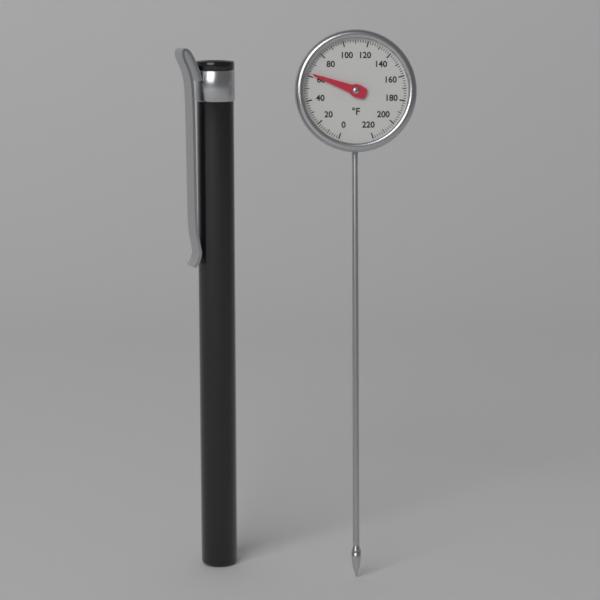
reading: 62 °F
